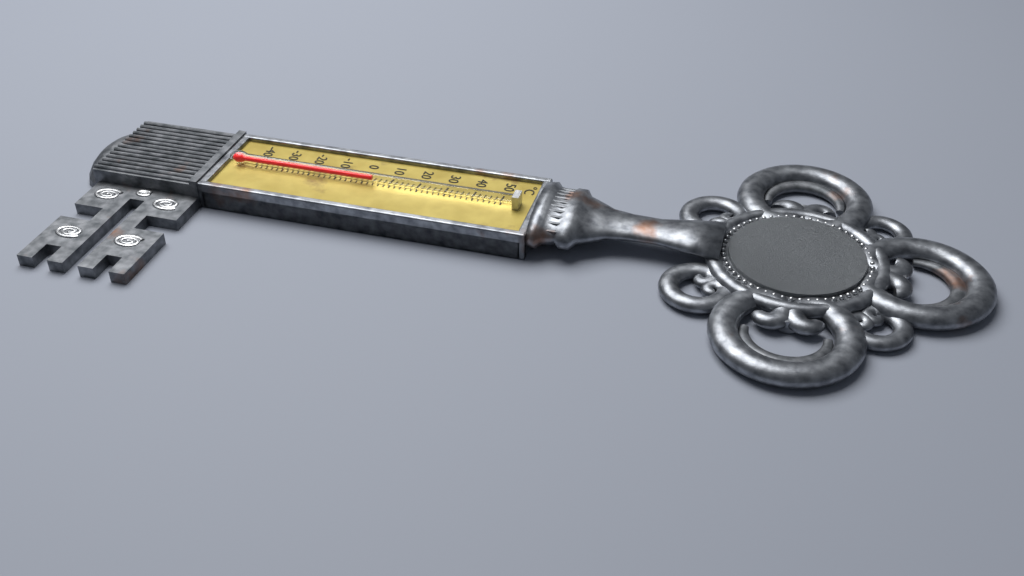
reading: 4 °C
